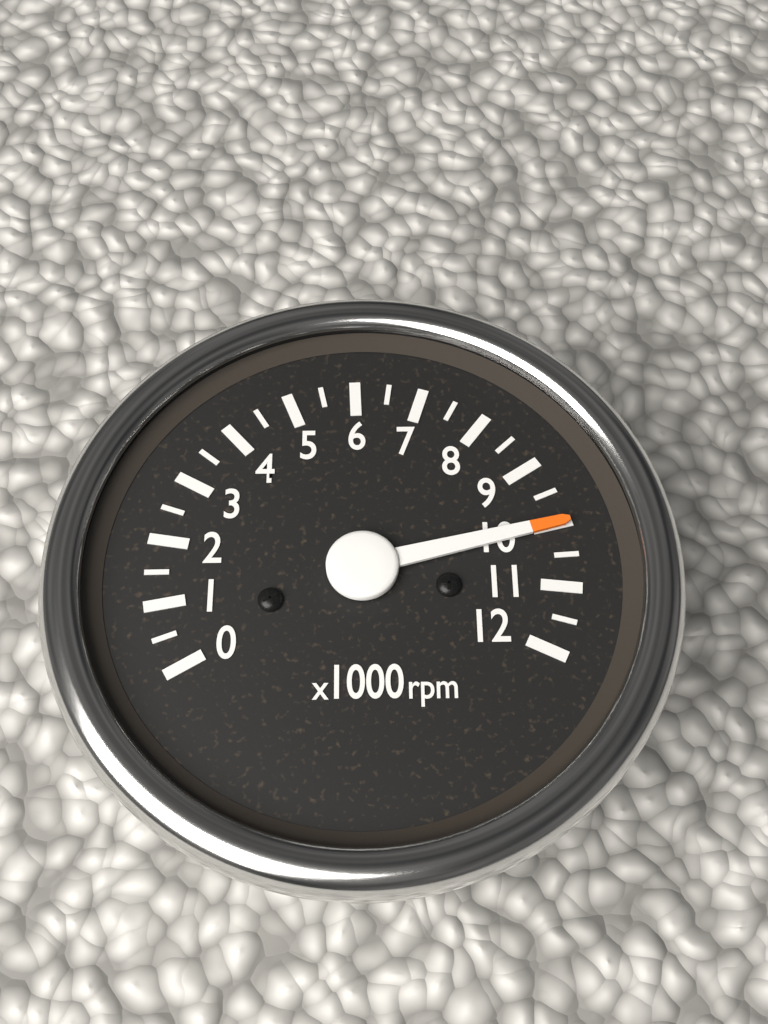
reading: 10000 rpm
